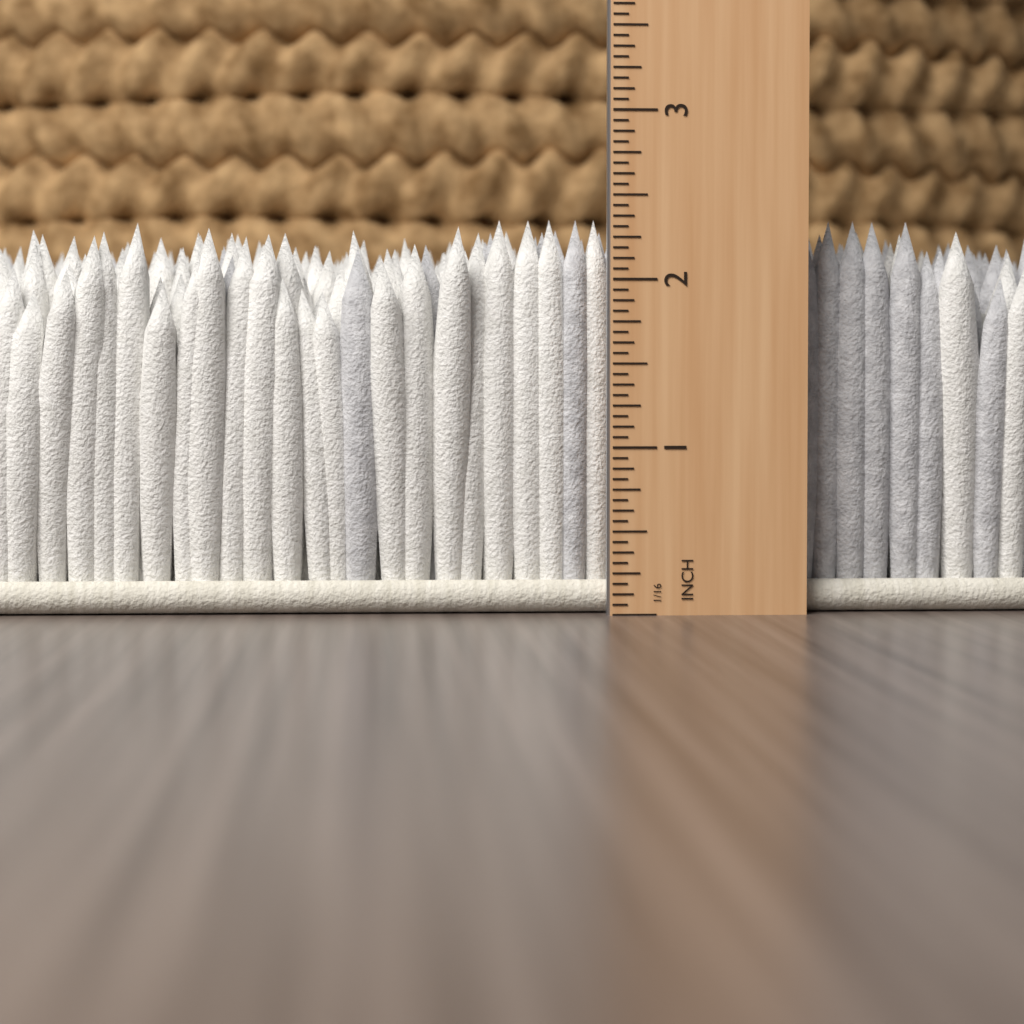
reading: 2.3750 in
